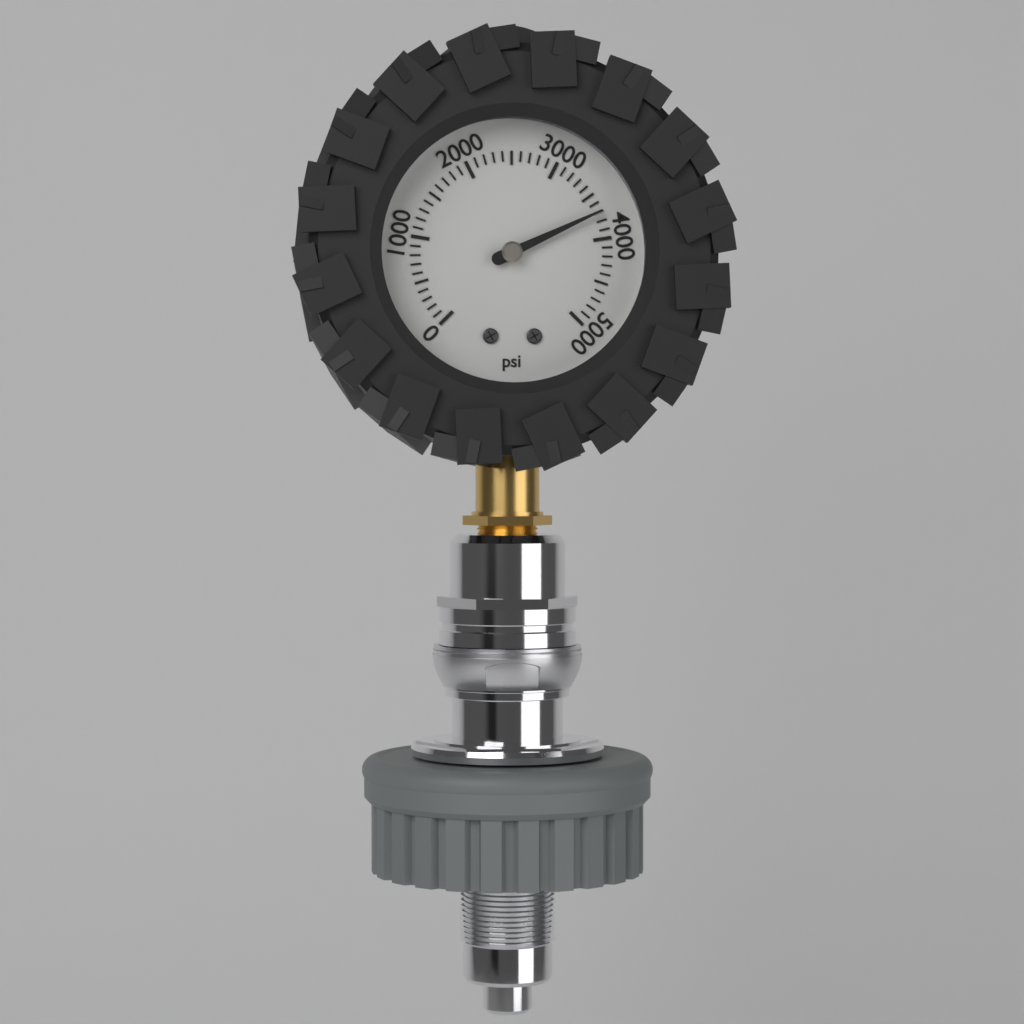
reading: 3700 psi
